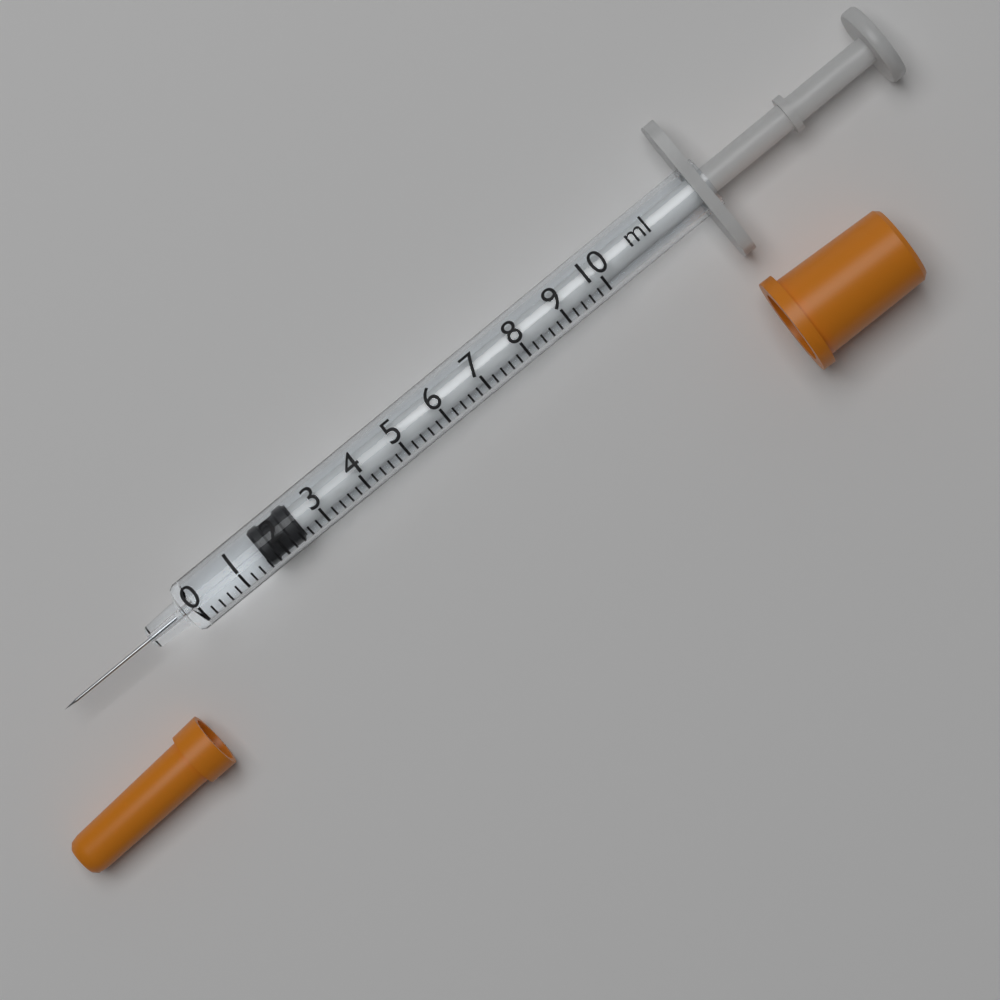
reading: 1.6 ml
